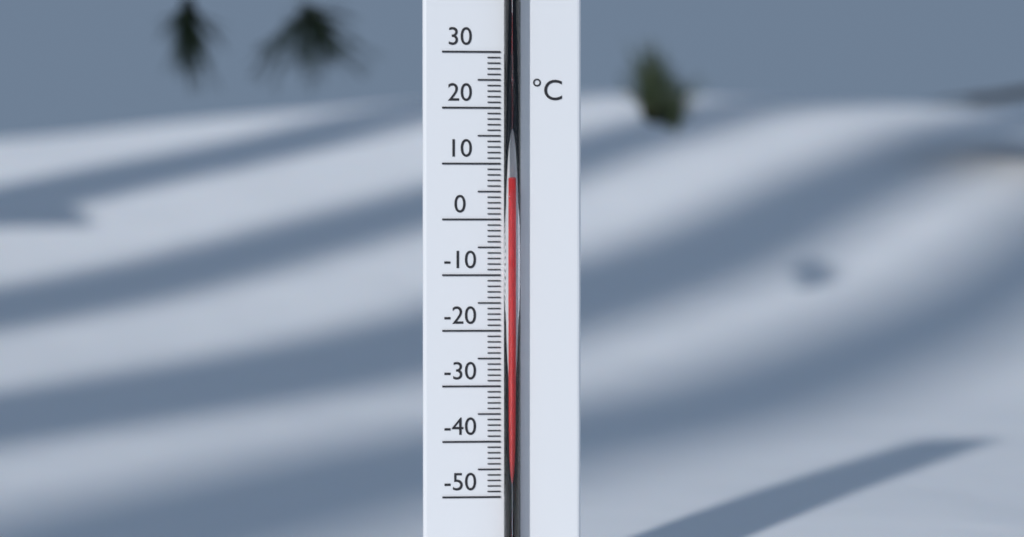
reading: 7 °C
